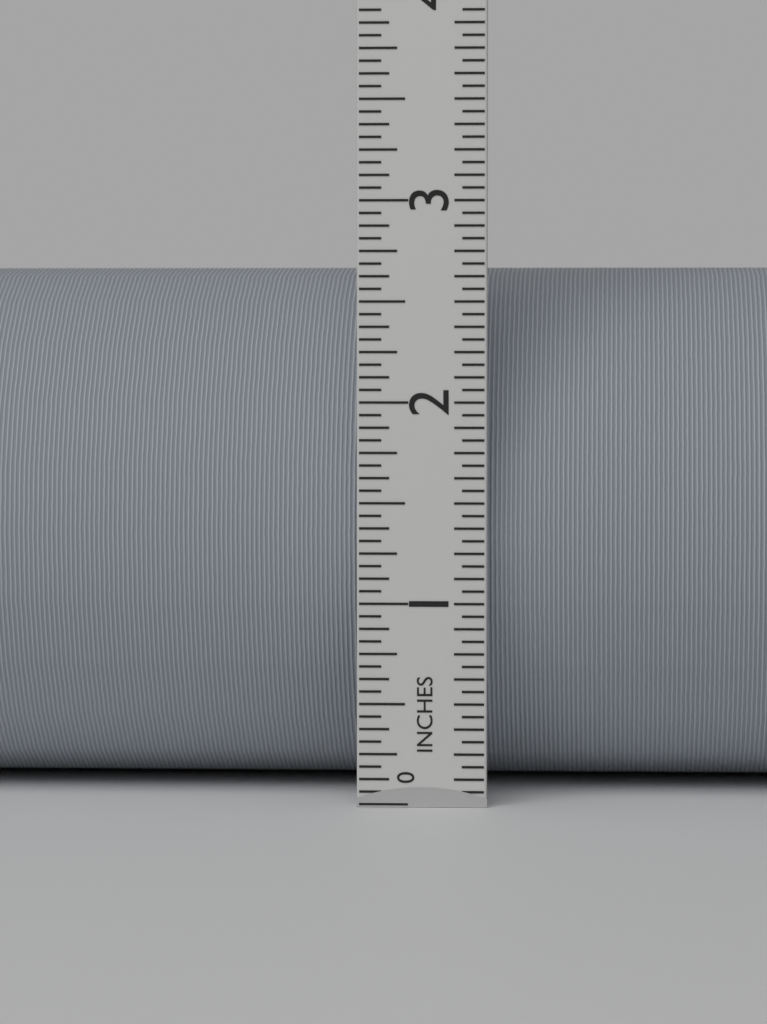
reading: 2.6875 in
